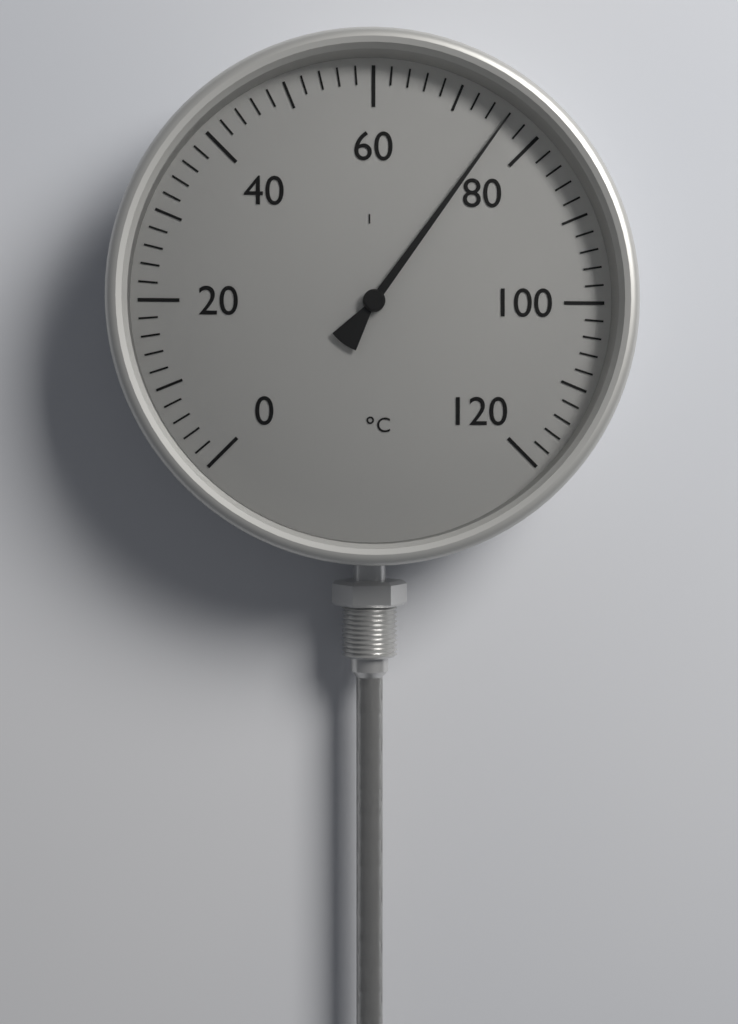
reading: 76 °C
